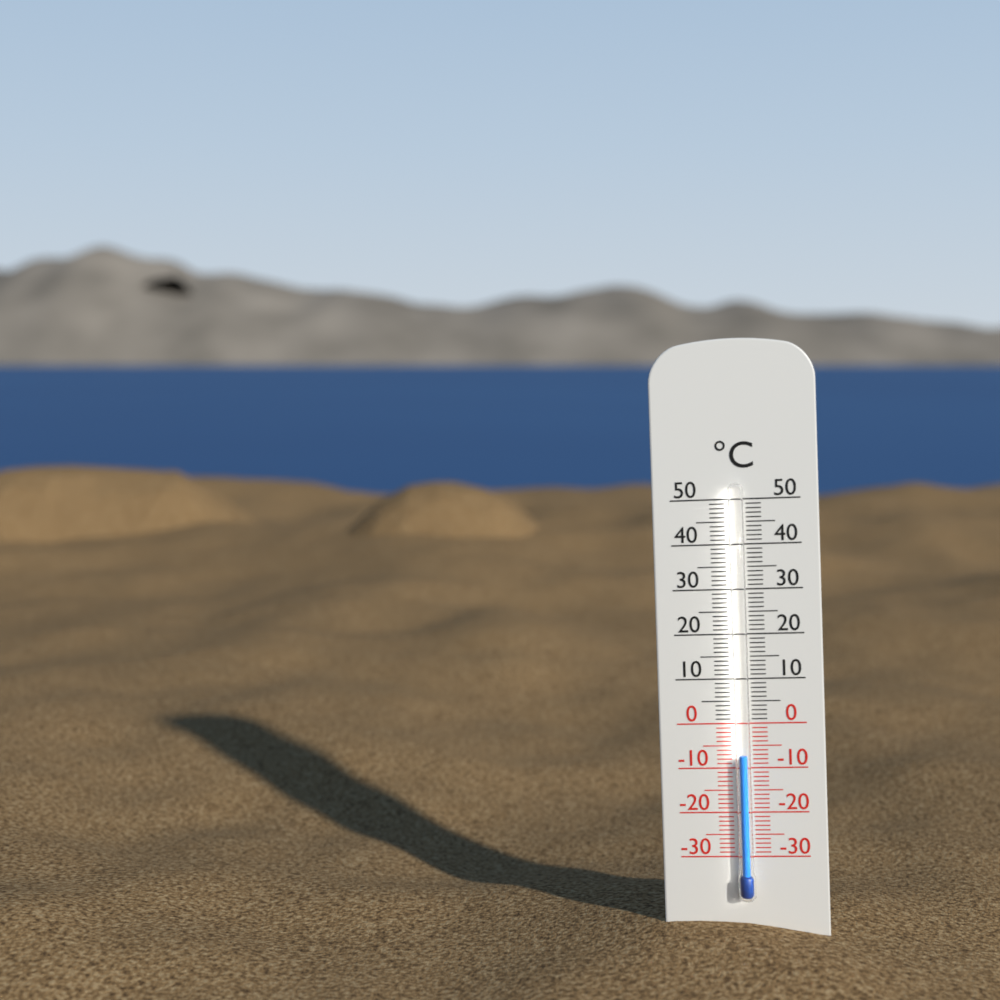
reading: -7 °C
